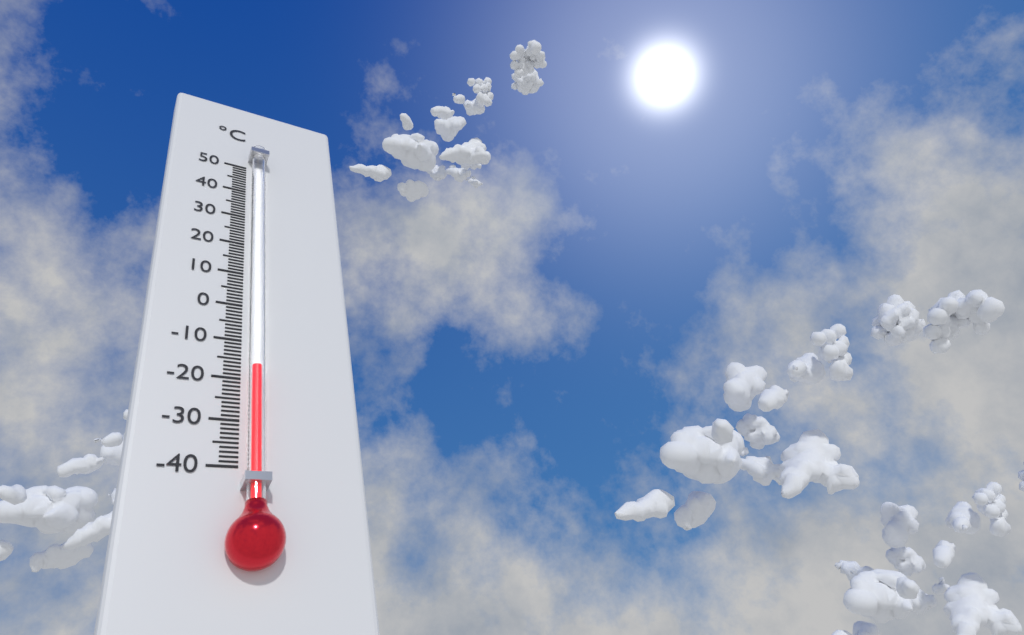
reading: -18 °C
